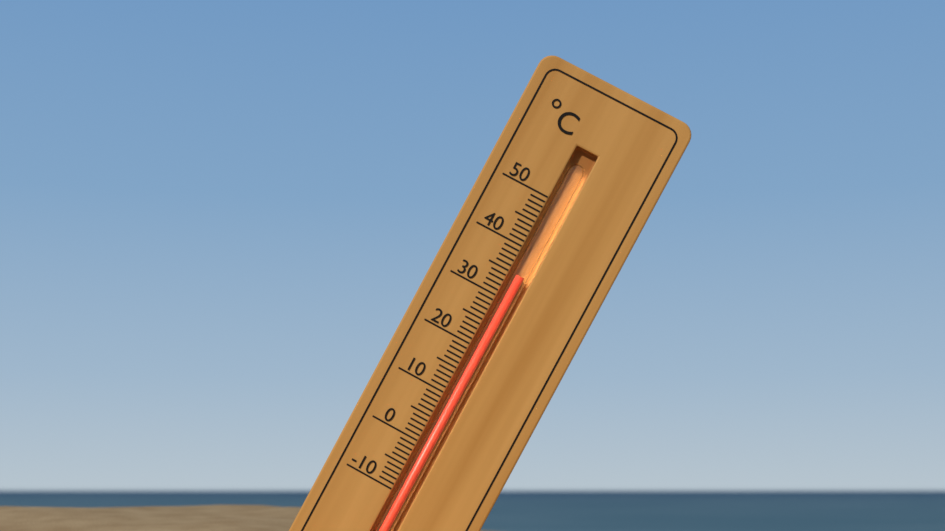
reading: 35 °C
